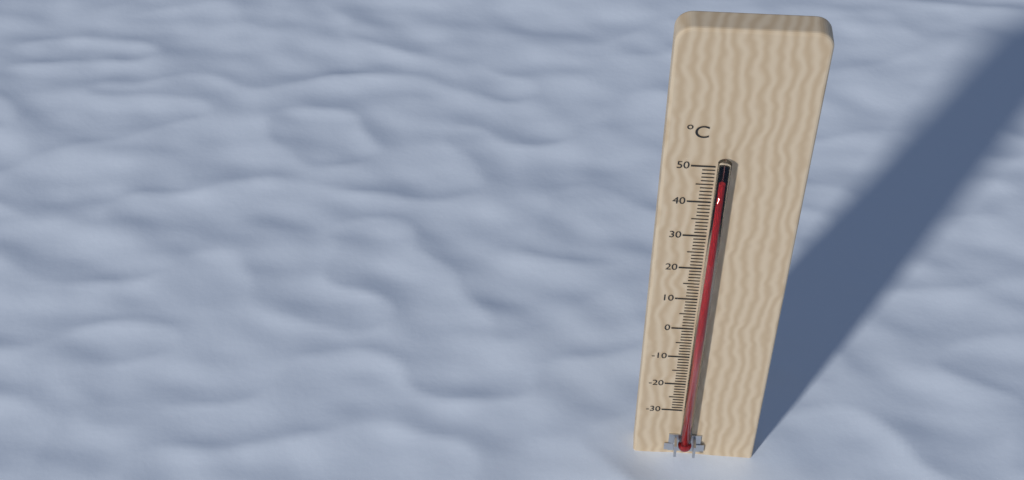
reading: 47 °C
